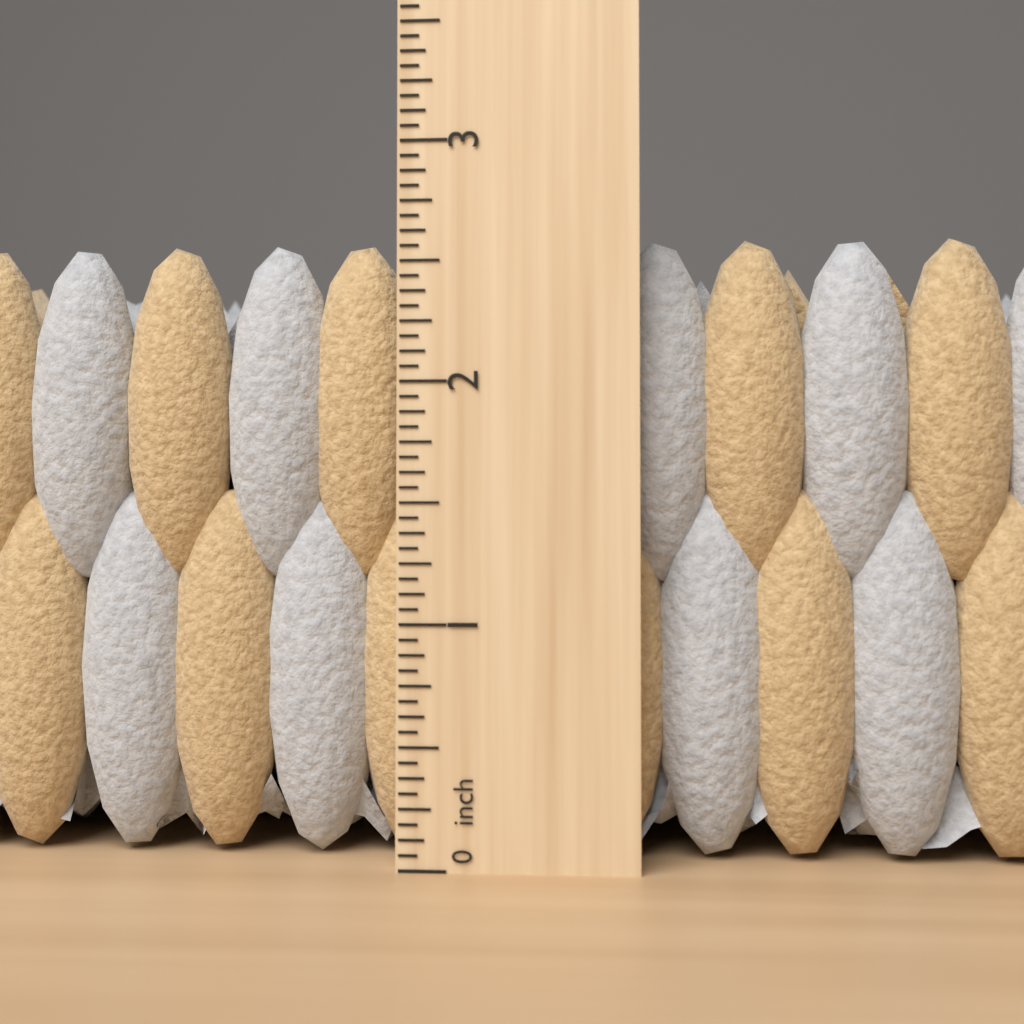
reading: 2.6250 inch
